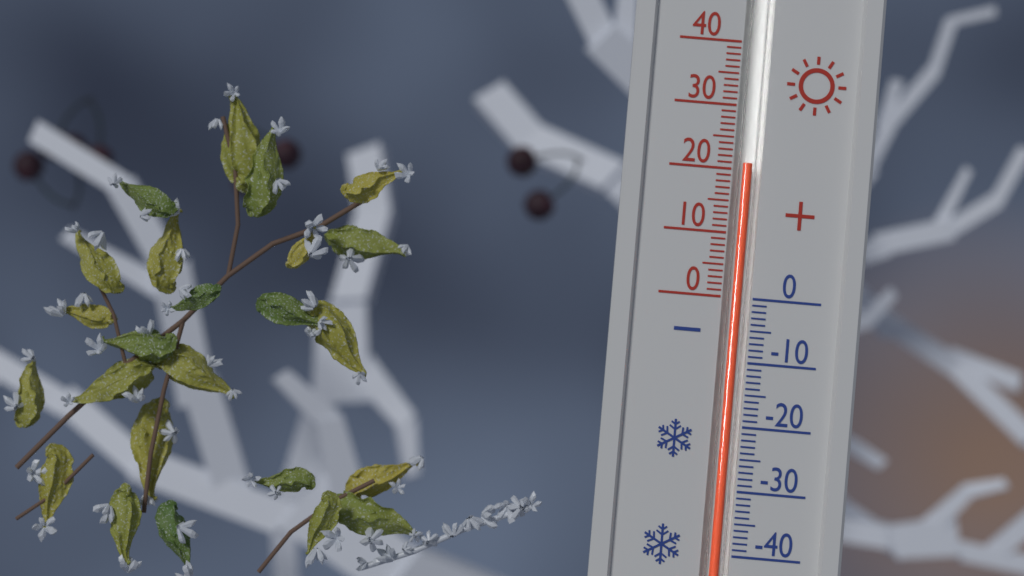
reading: 21 (no unit)
